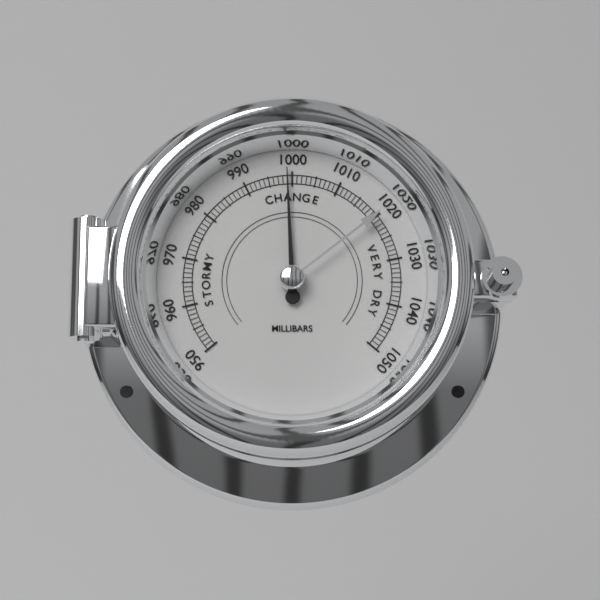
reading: 999 mbar
